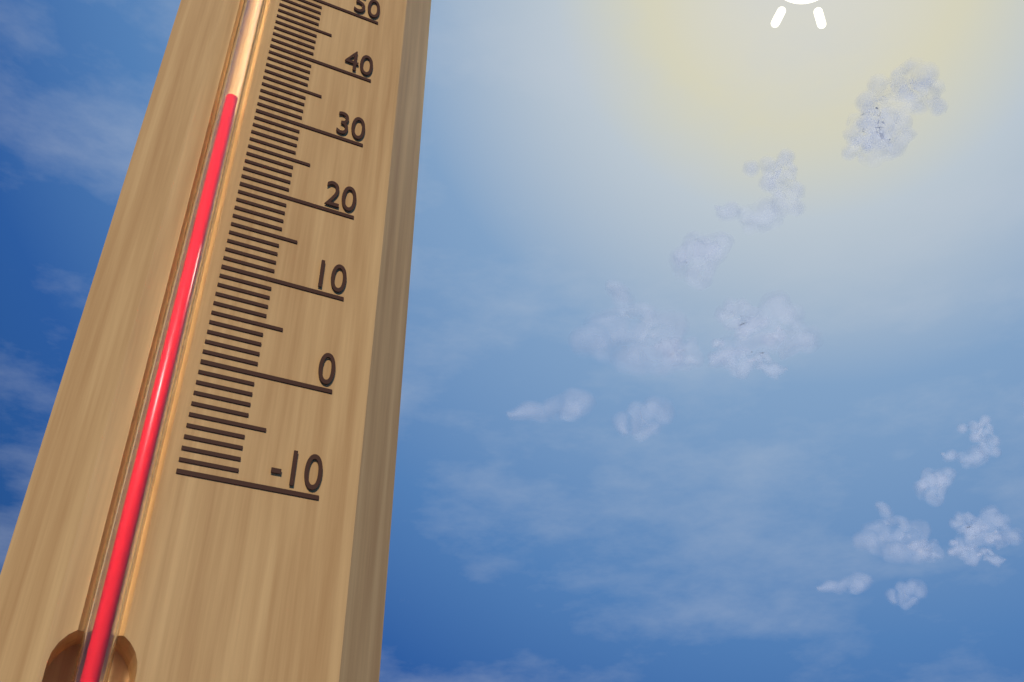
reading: 30 (no unit)
